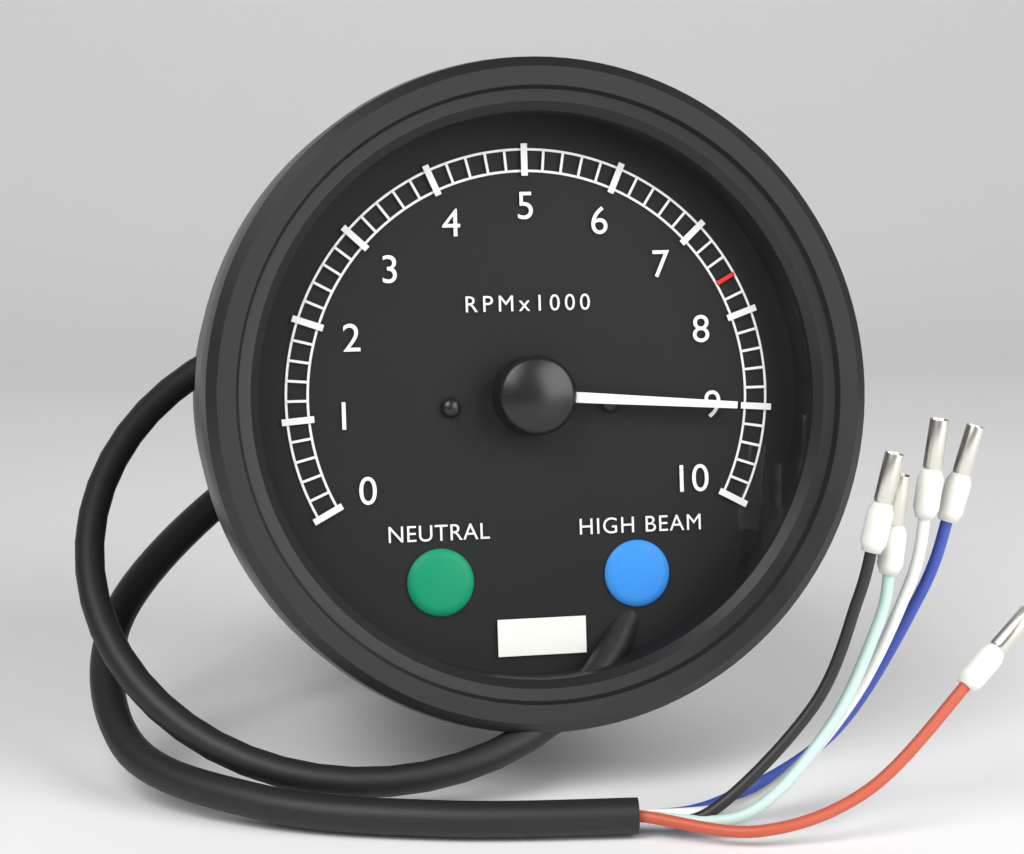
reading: 9000 RPM
